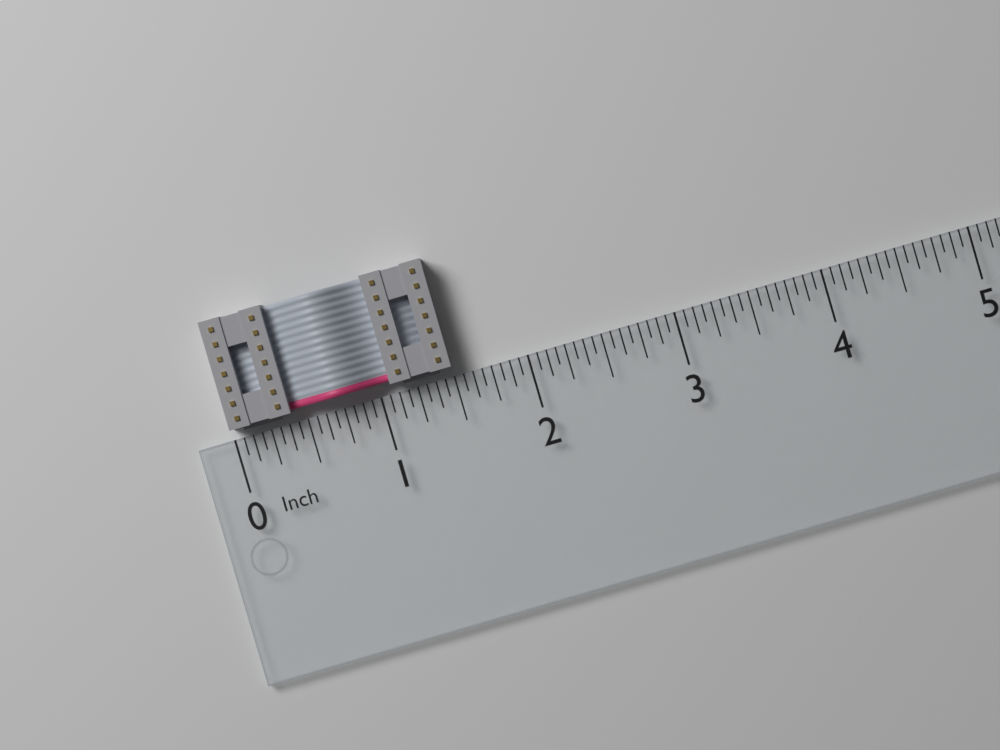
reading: 1.5000 in
